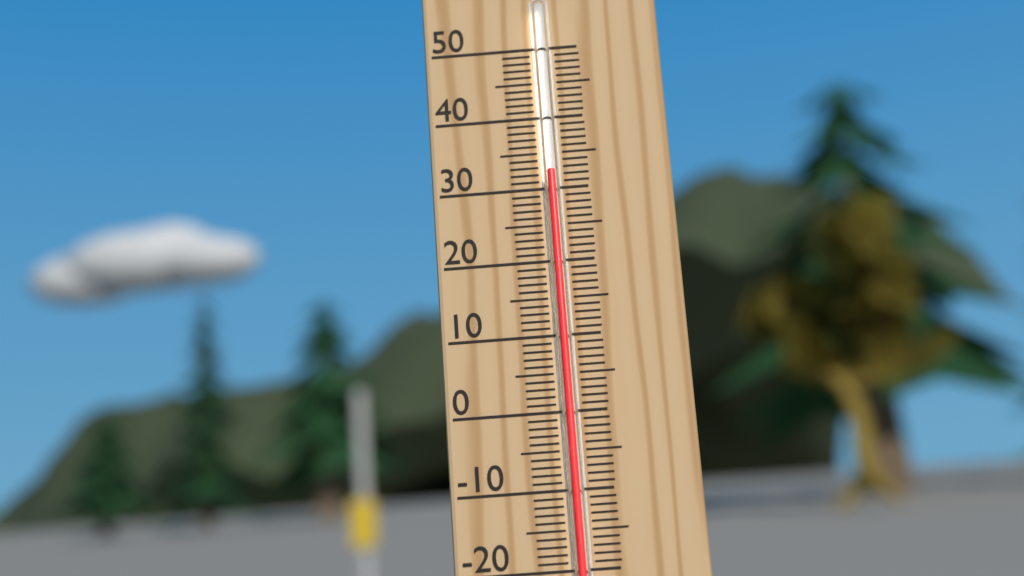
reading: 32 °C
